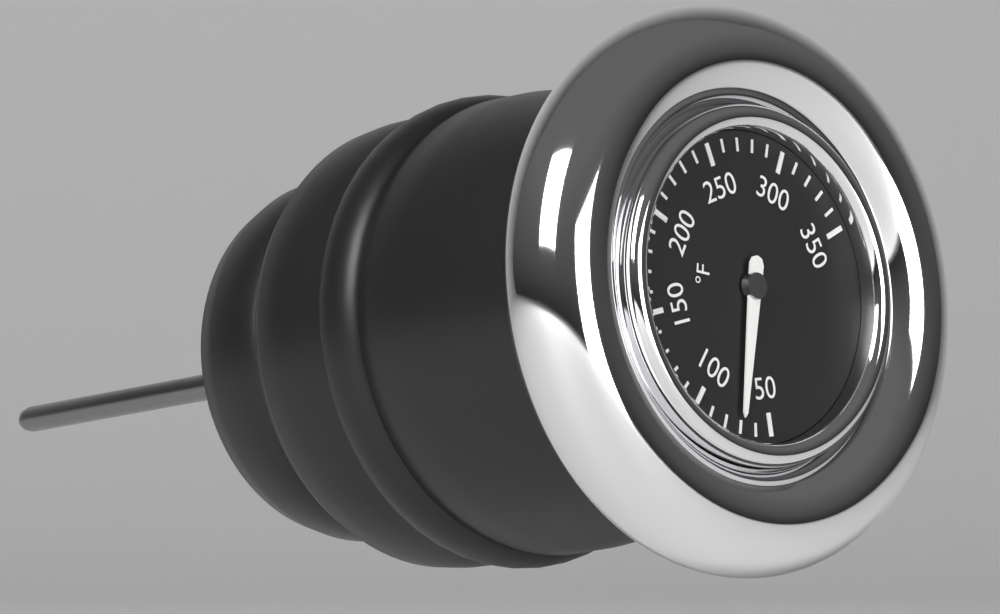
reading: 70 °F
